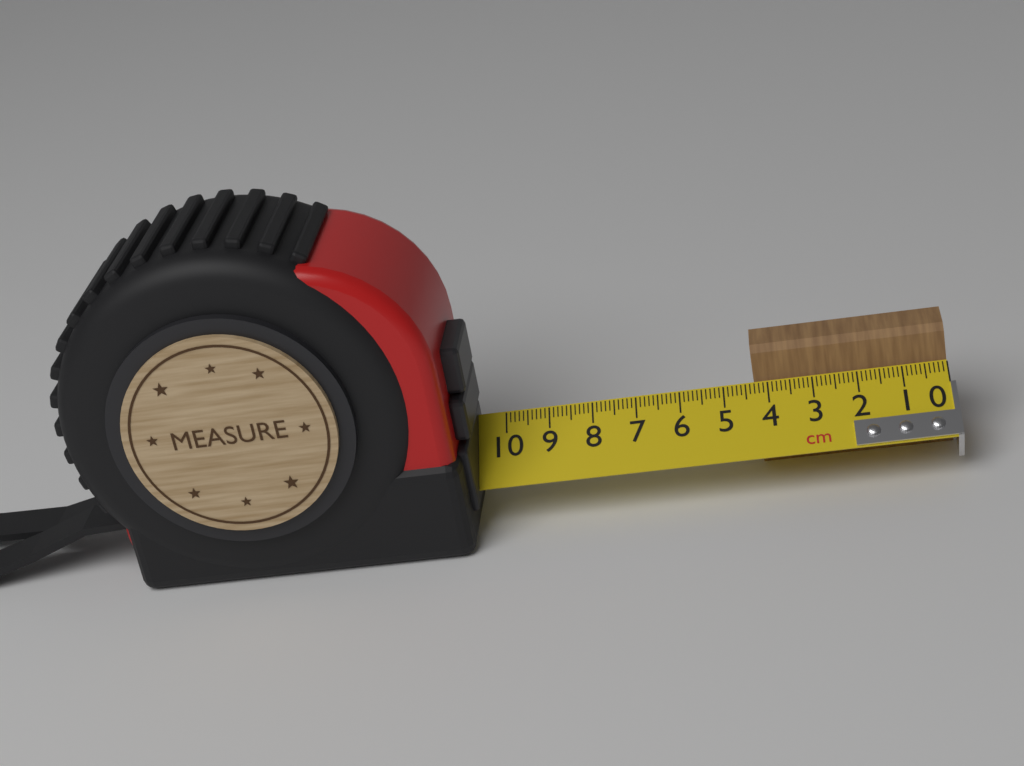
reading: 4.3 cm
